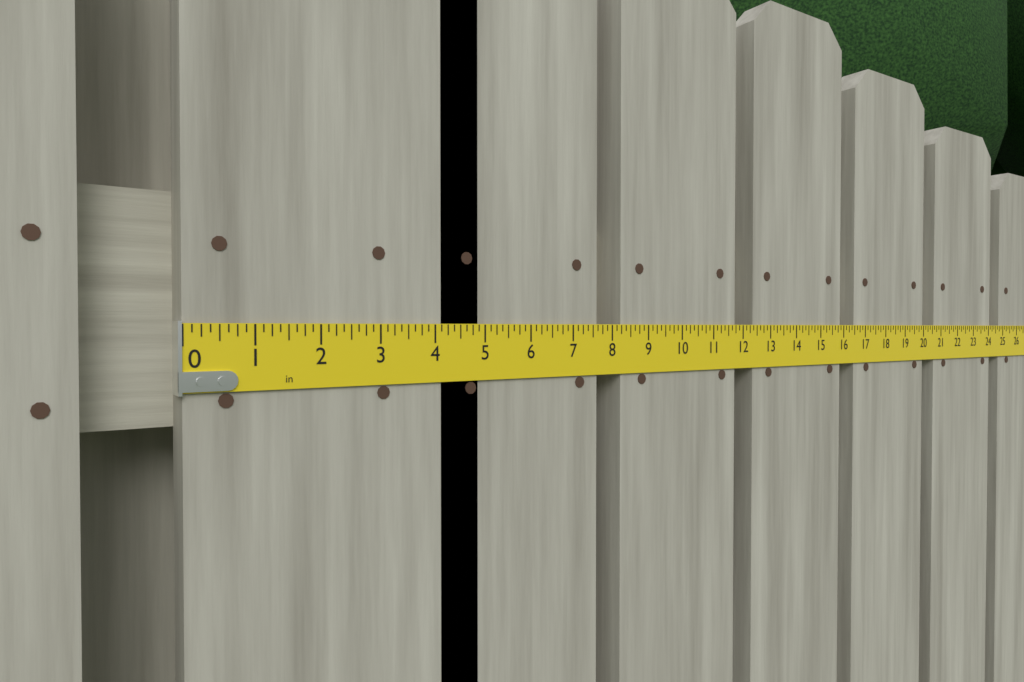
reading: 4.875 in
